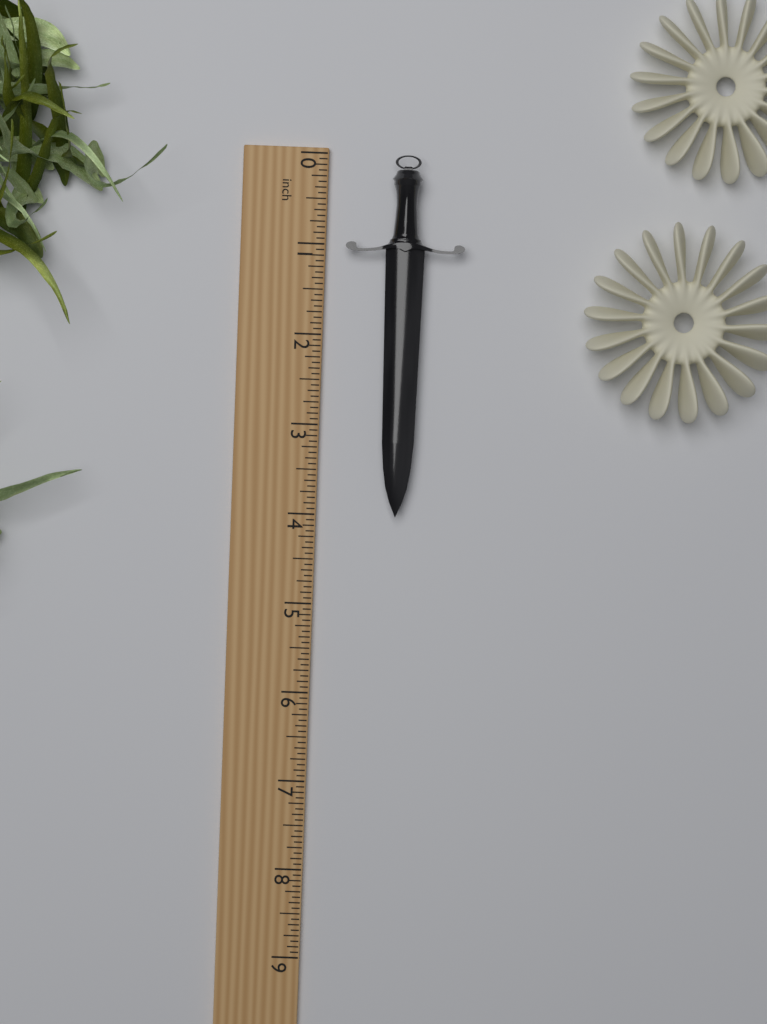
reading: 4.0000 inch
